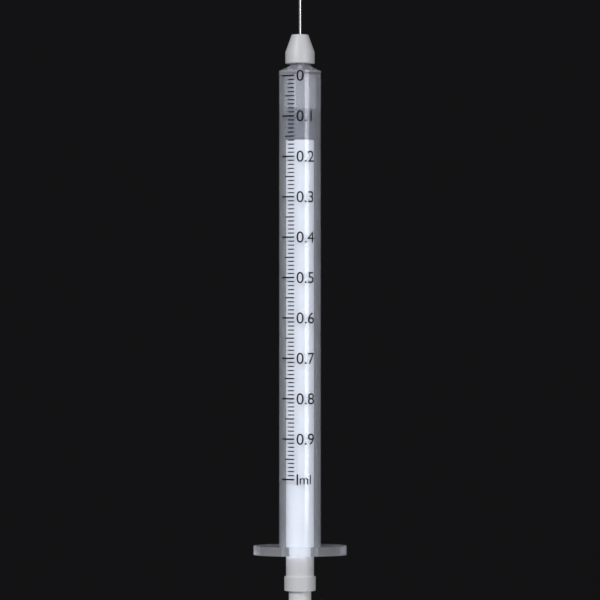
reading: 0.08 ml
